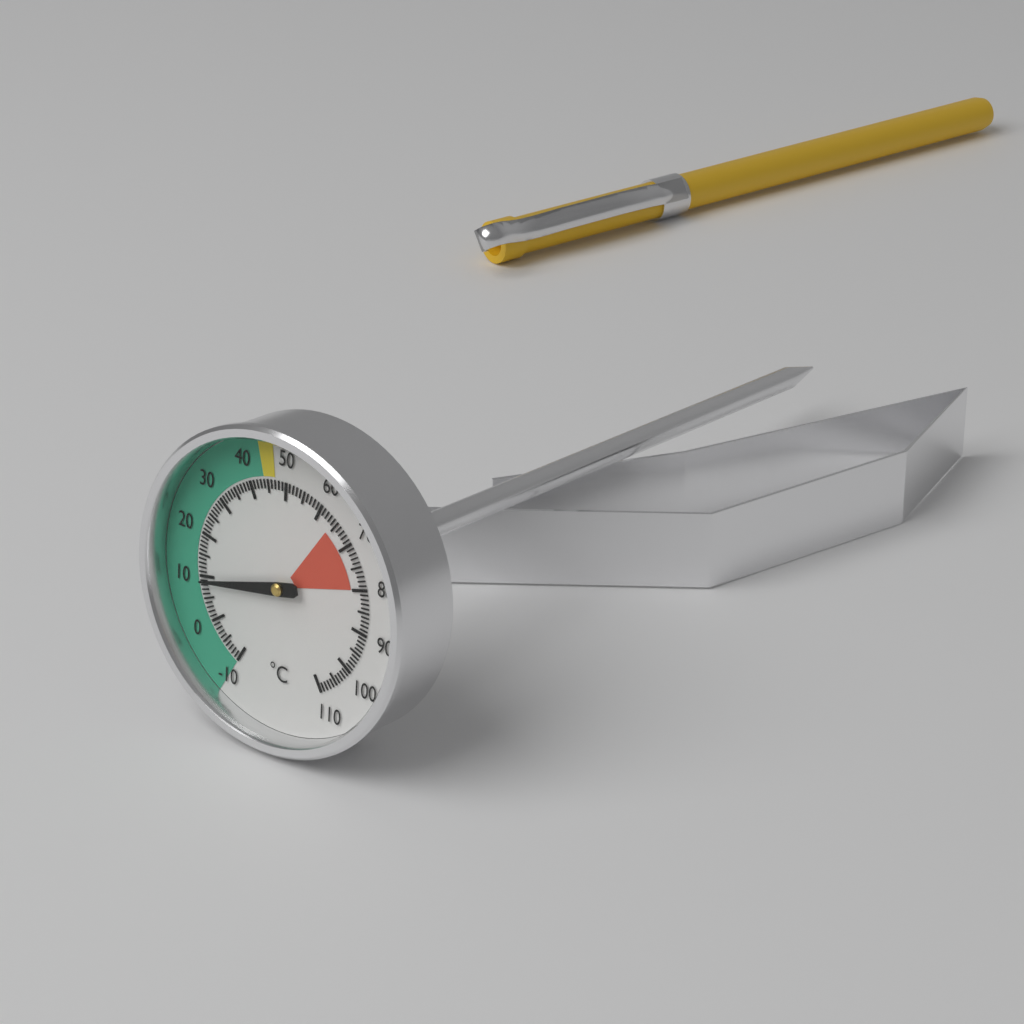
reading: 9 °C
